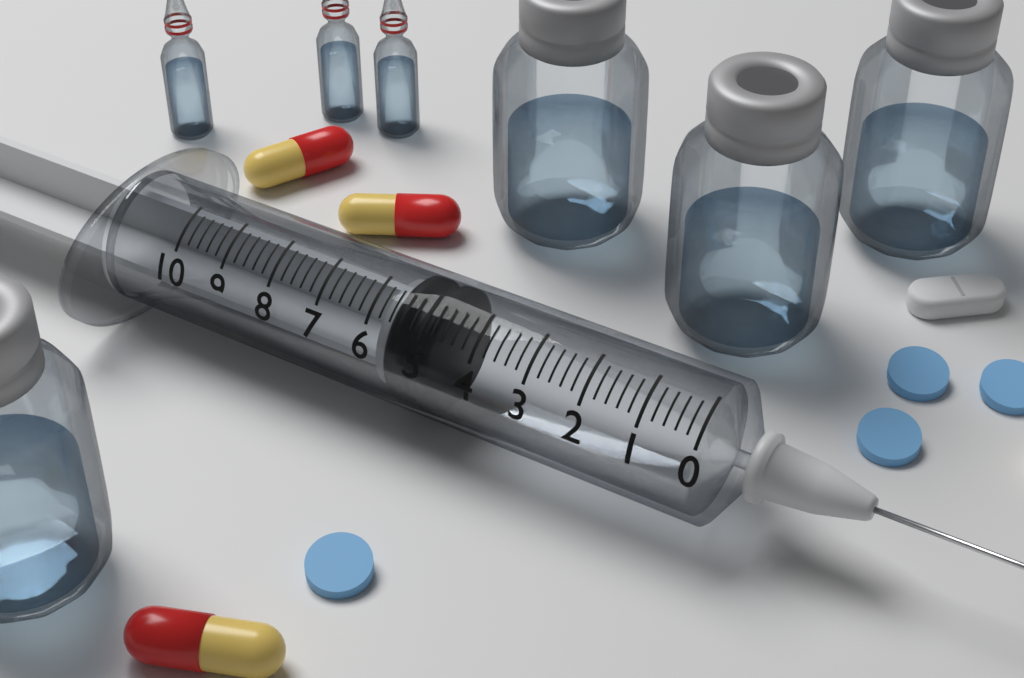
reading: 4.8 (no unit)
